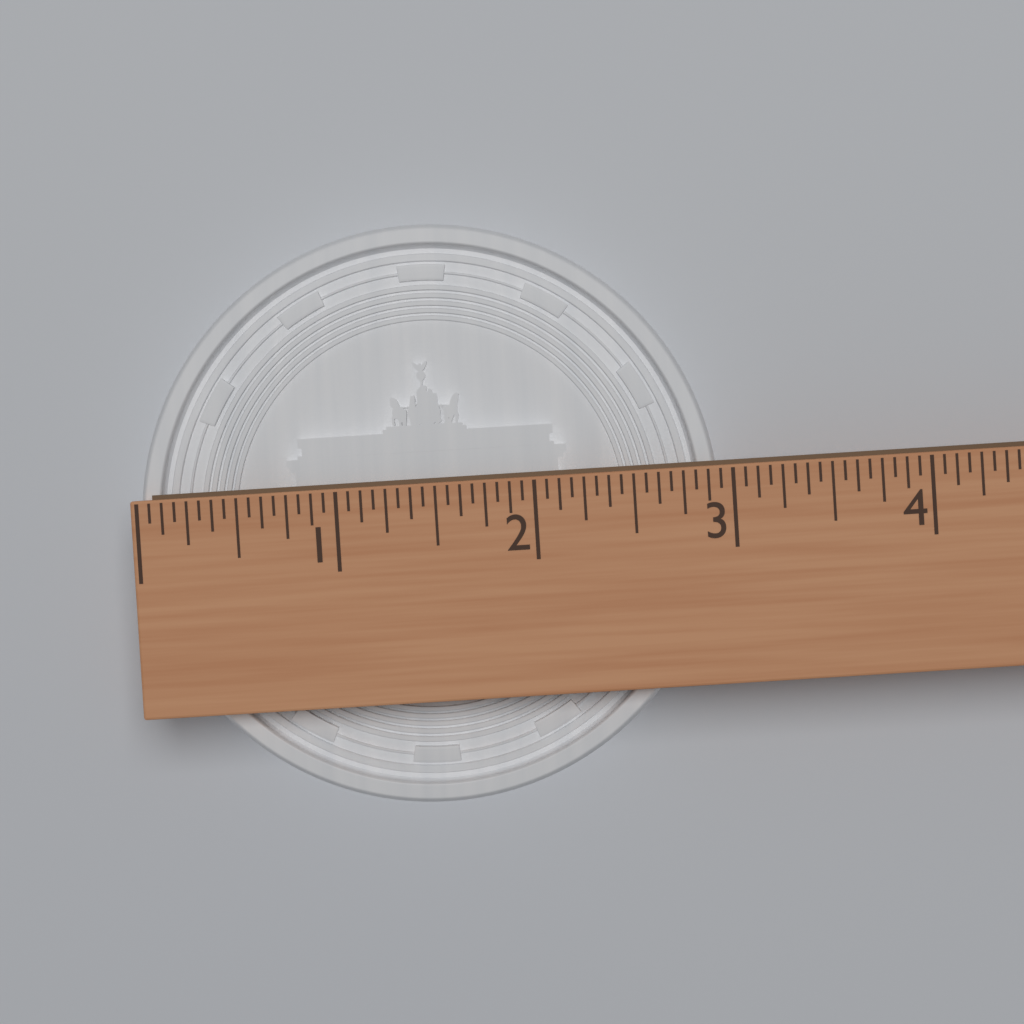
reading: 2.9375 (no unit)
